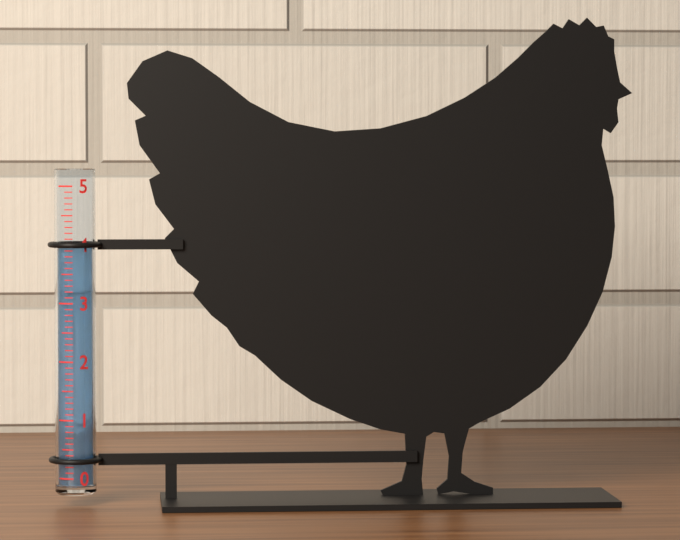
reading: 4.0 (no unit)
